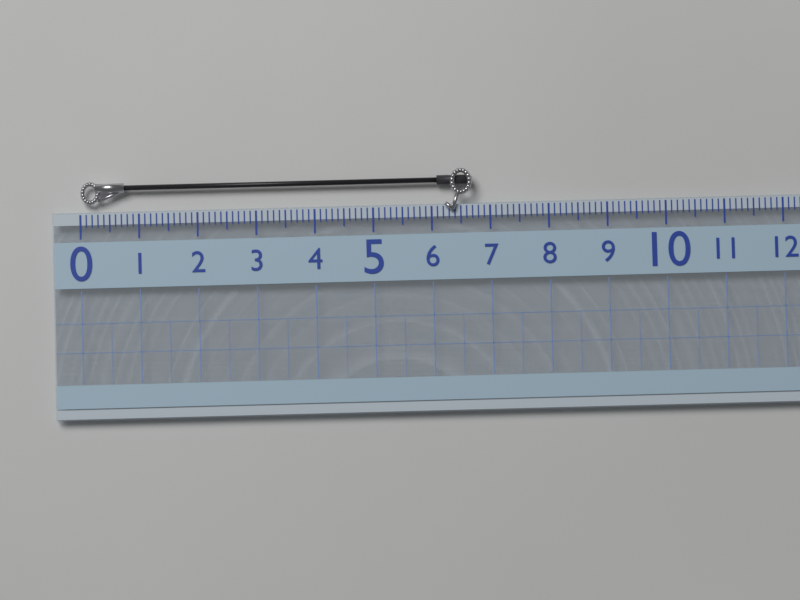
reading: 6.7 (no unit)
